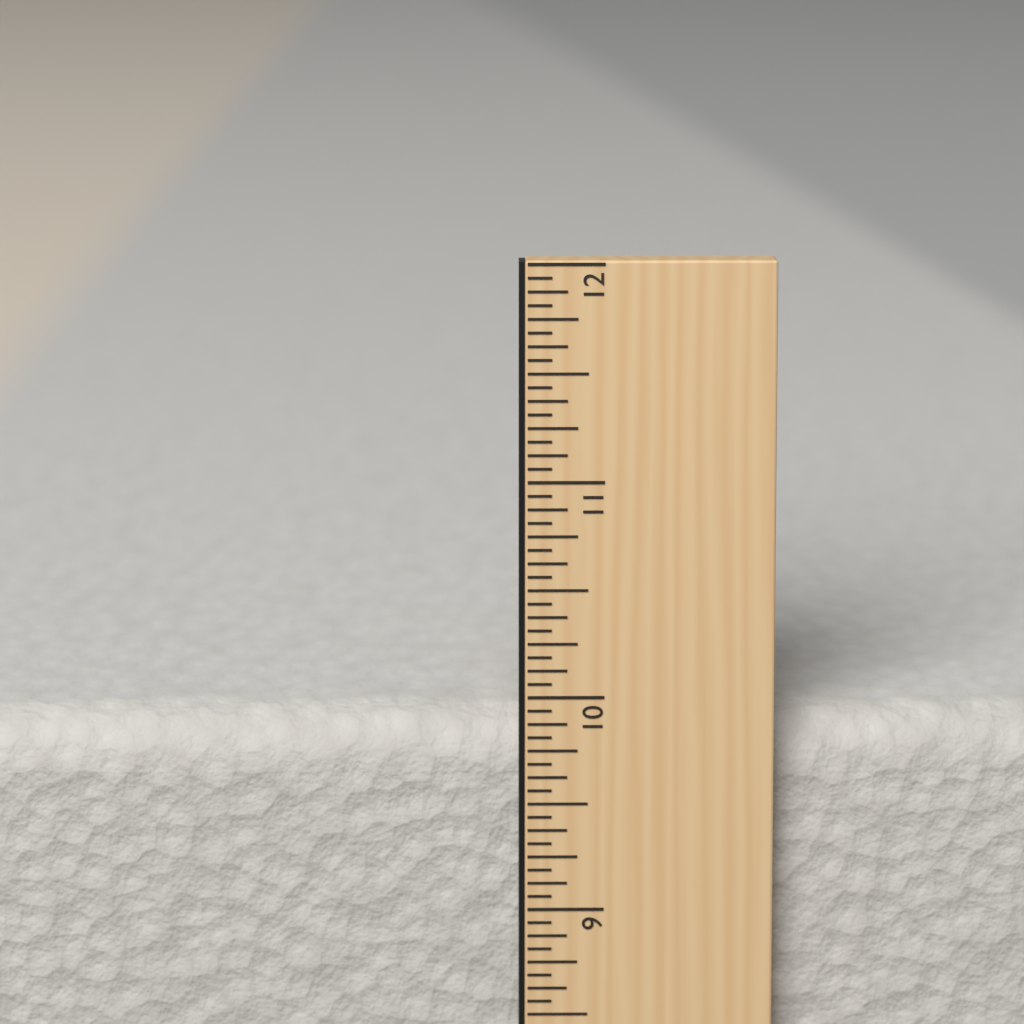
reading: 9.8750 in
